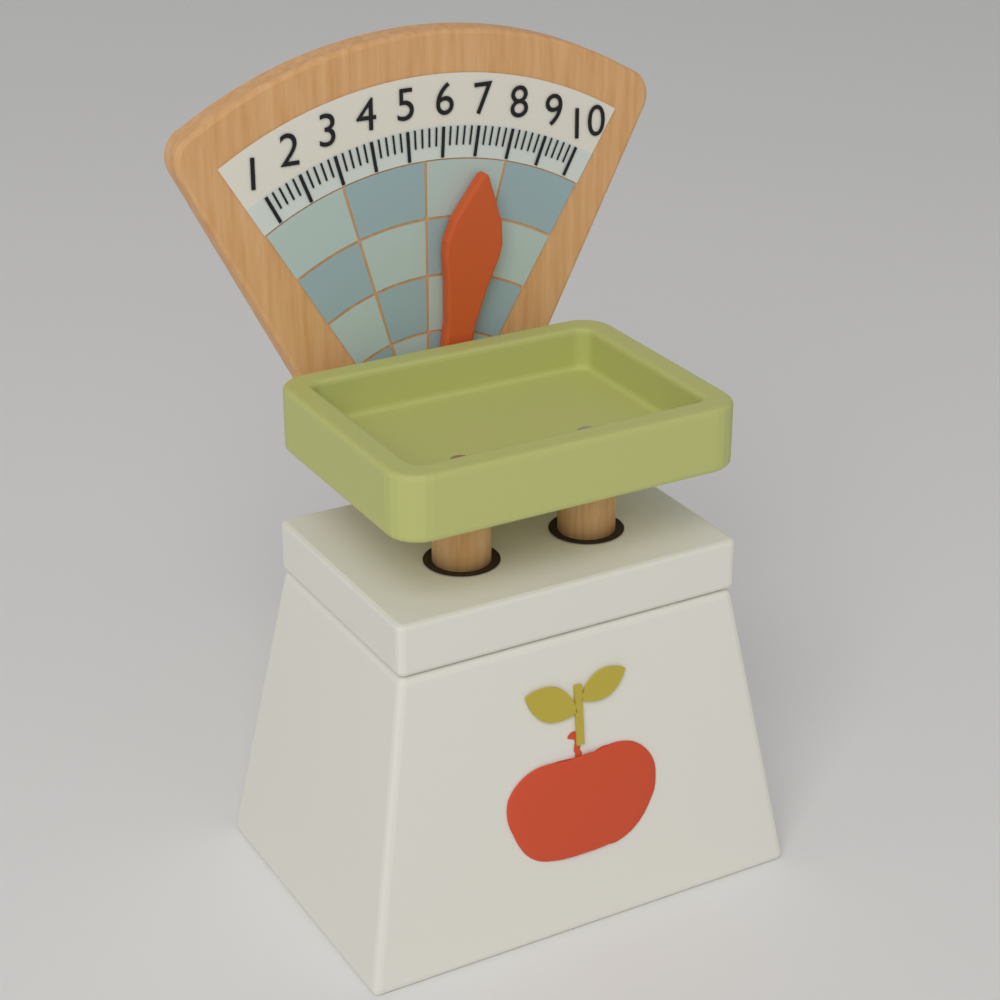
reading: 7.2 (no unit)
